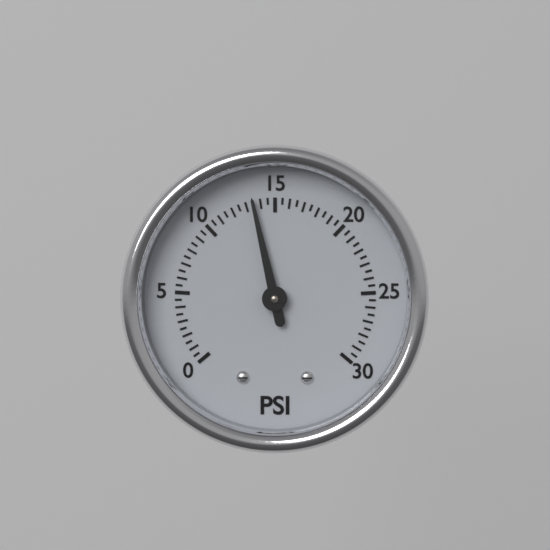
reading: 13.5 psi
